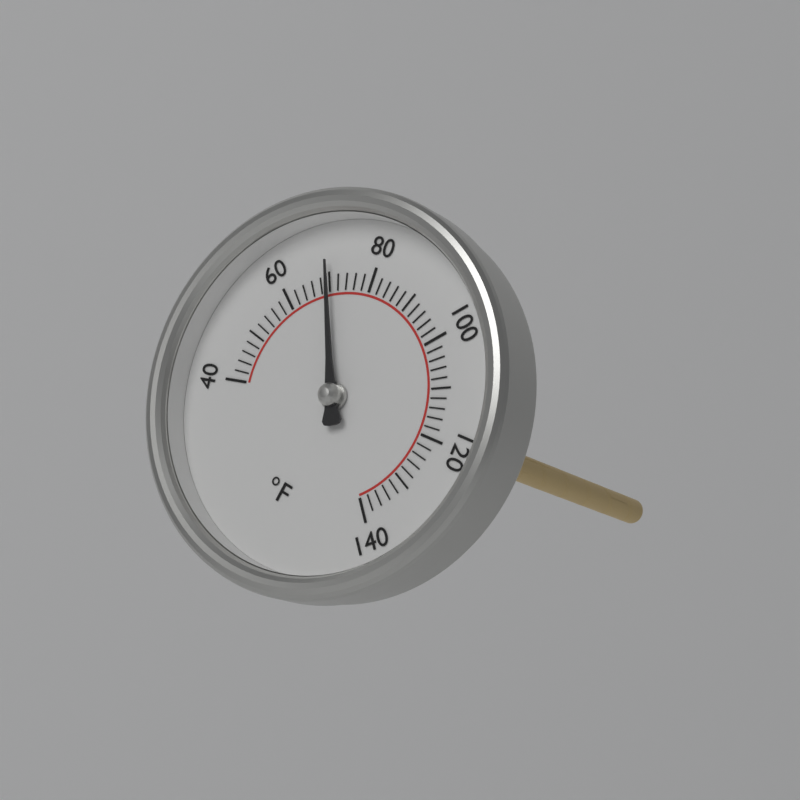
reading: 70 °F
